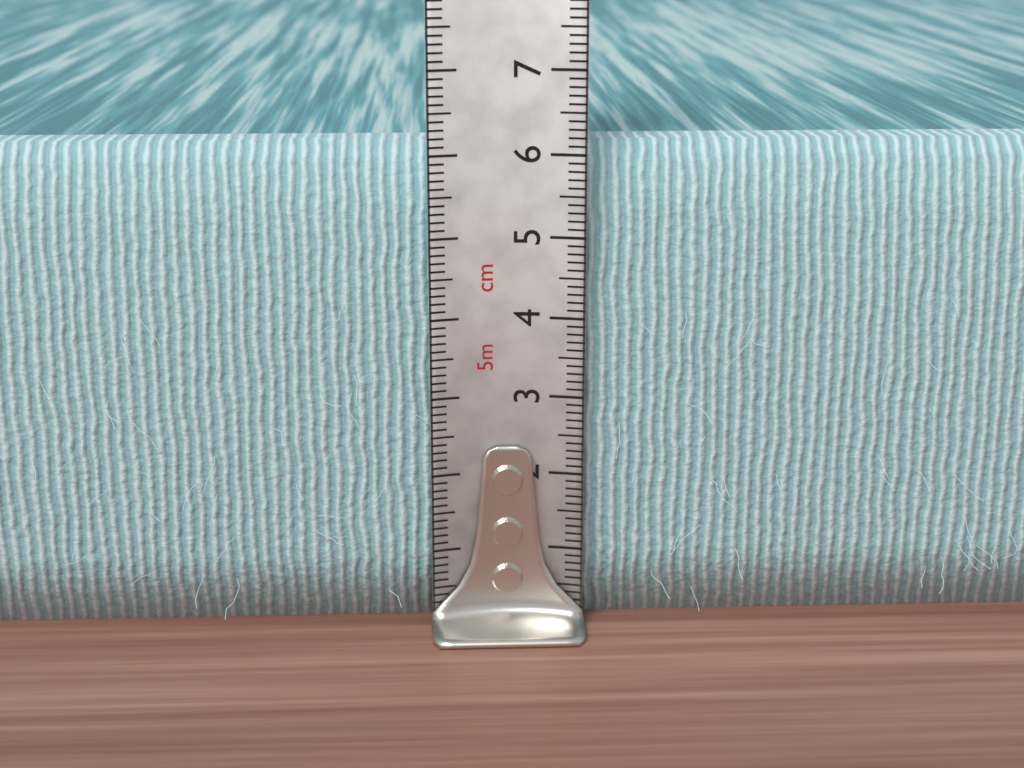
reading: 6.1 cm
